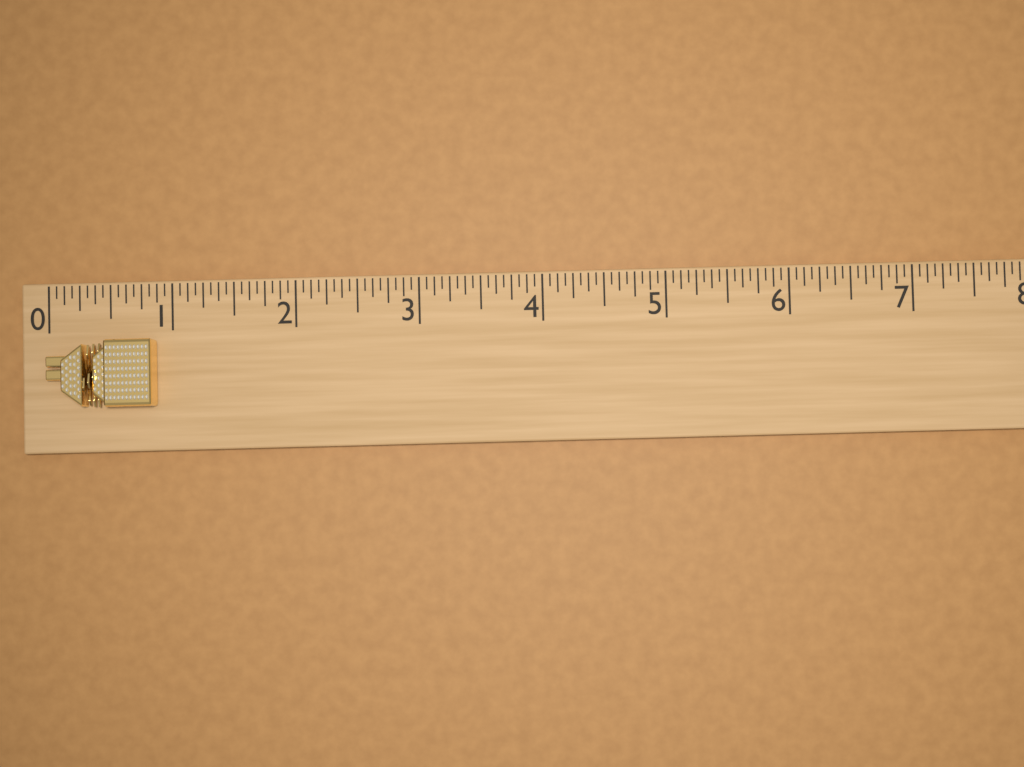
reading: 0.8750 (no unit)
